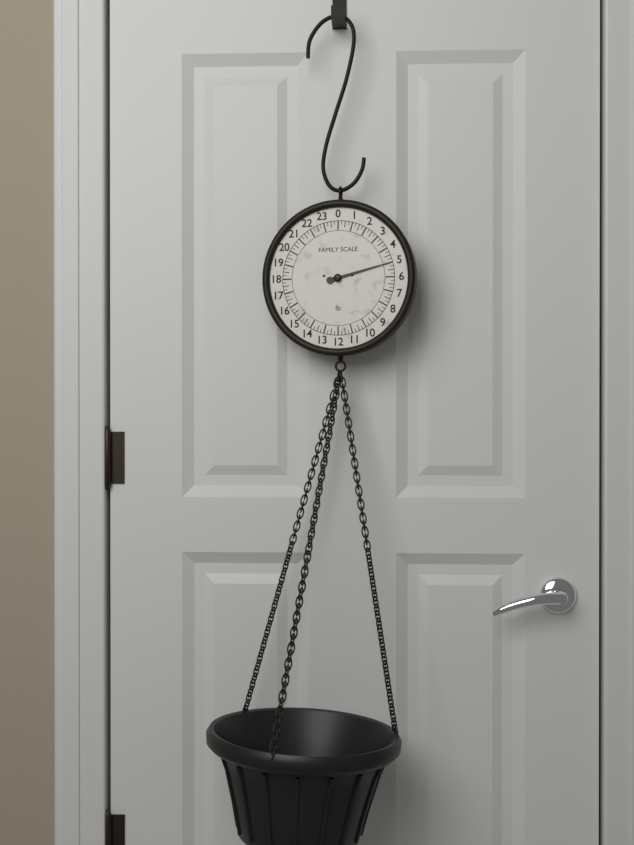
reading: 5.00 lb
